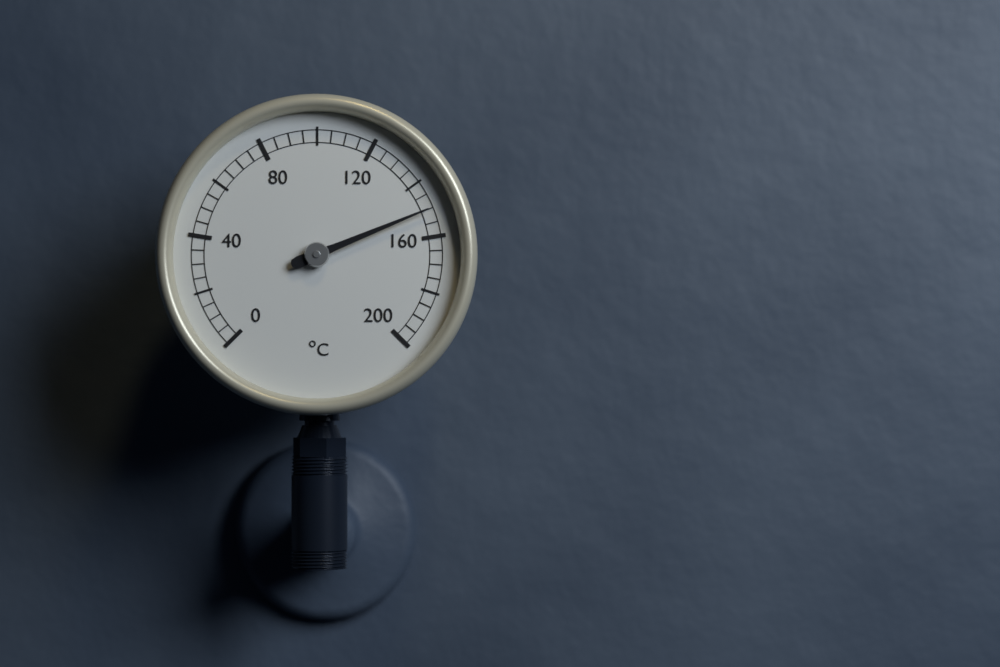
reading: 150 °C
